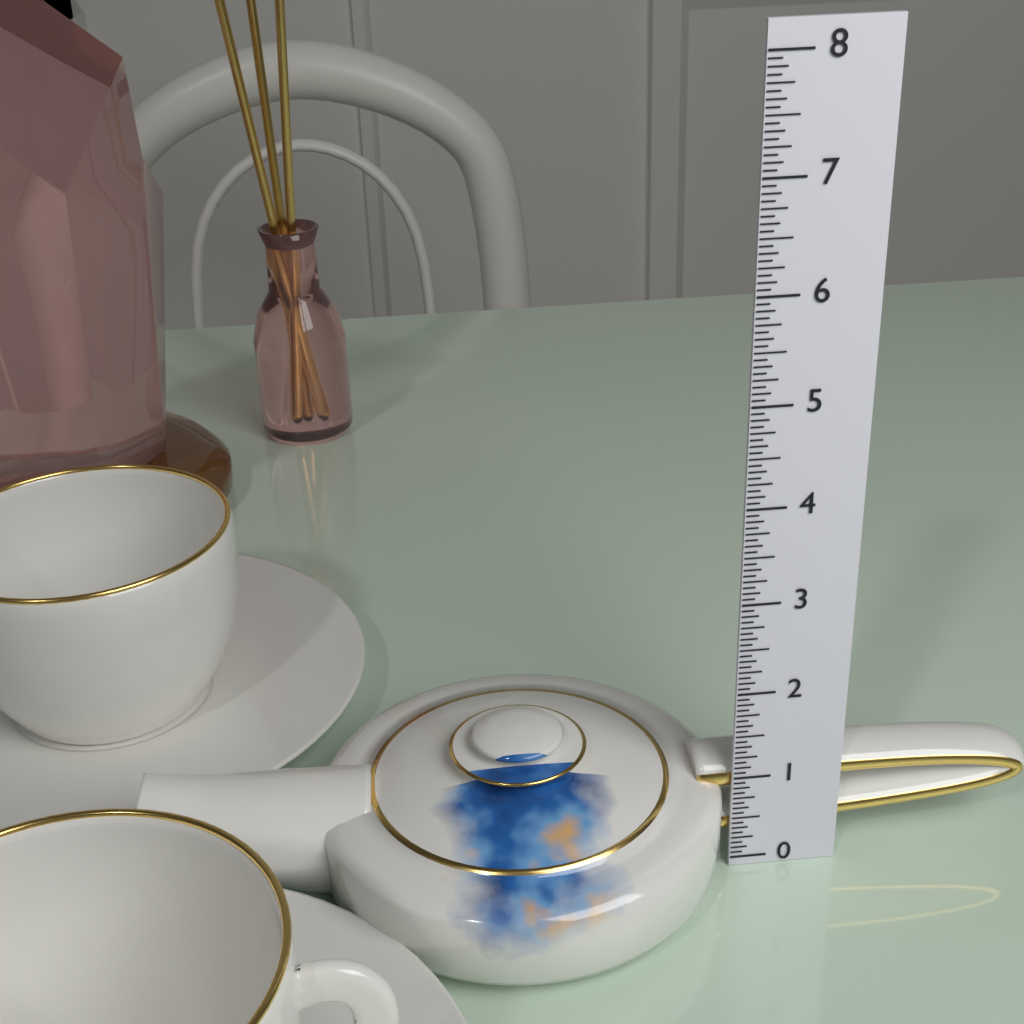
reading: 1.5625 (no unit)
